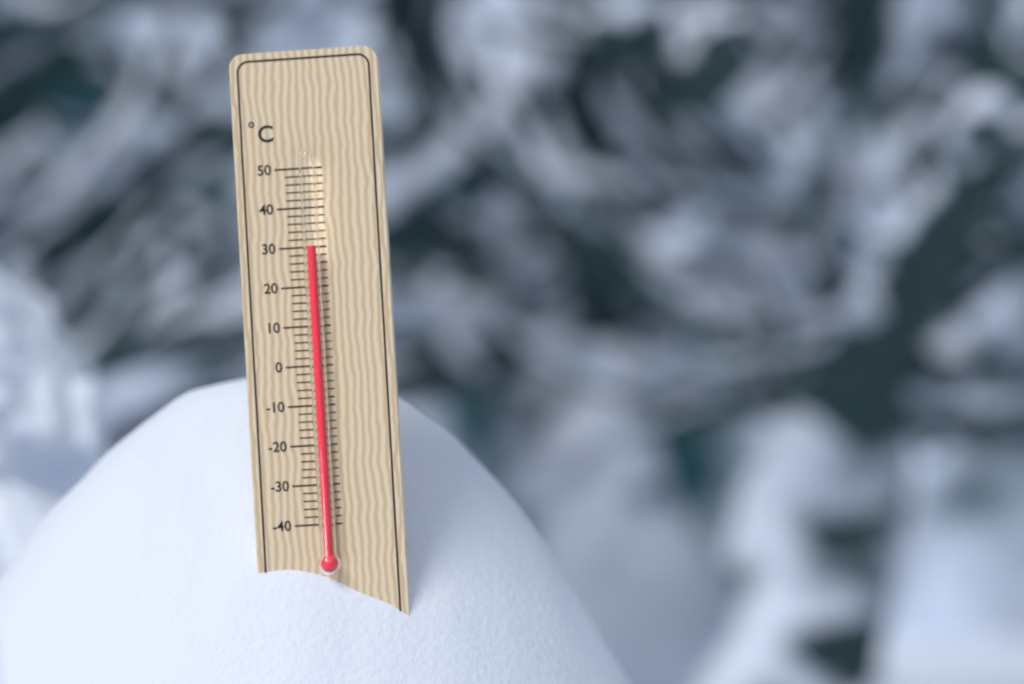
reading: 30 °C
